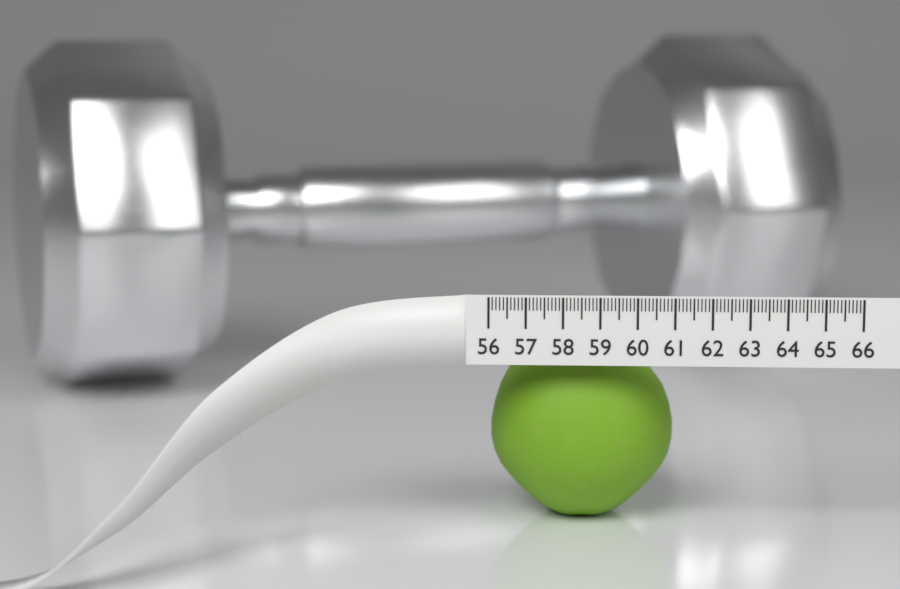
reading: 61.1 (no unit)
